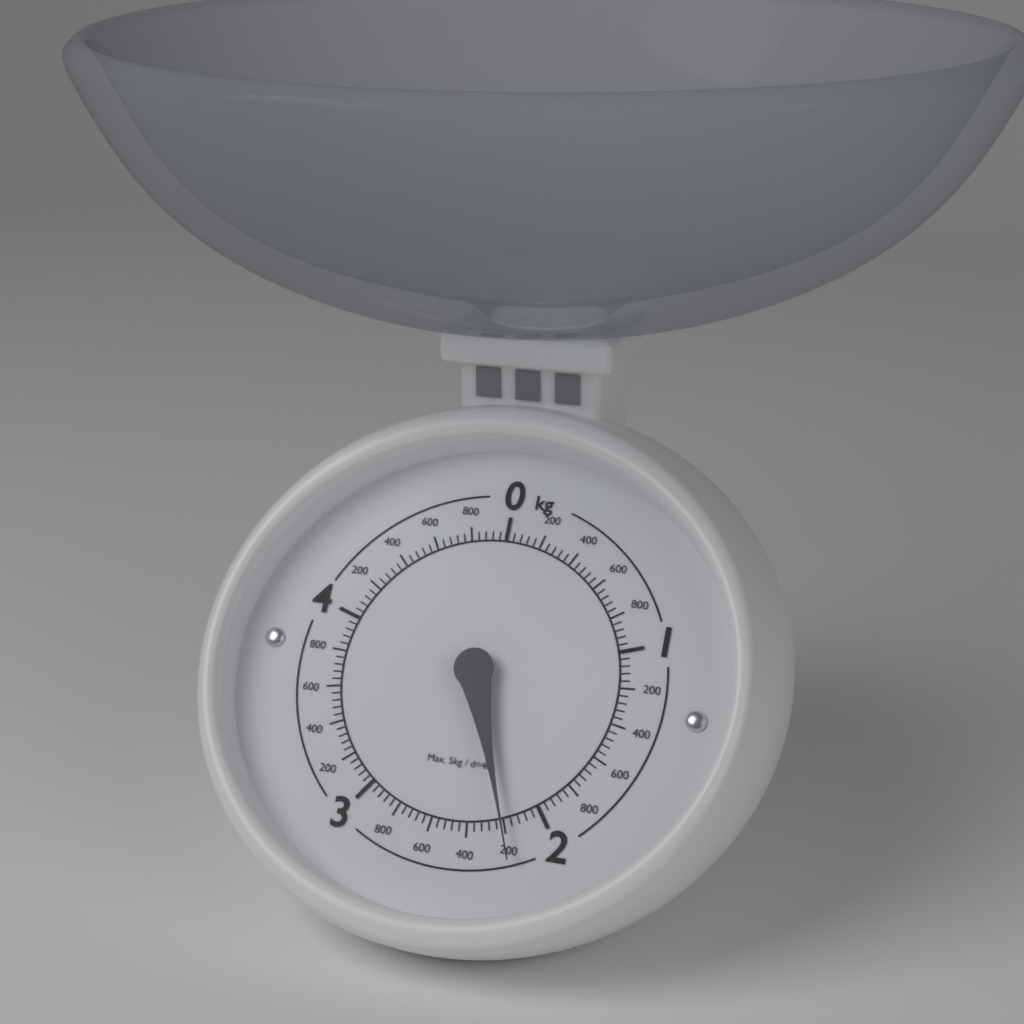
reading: 2.20 kg
